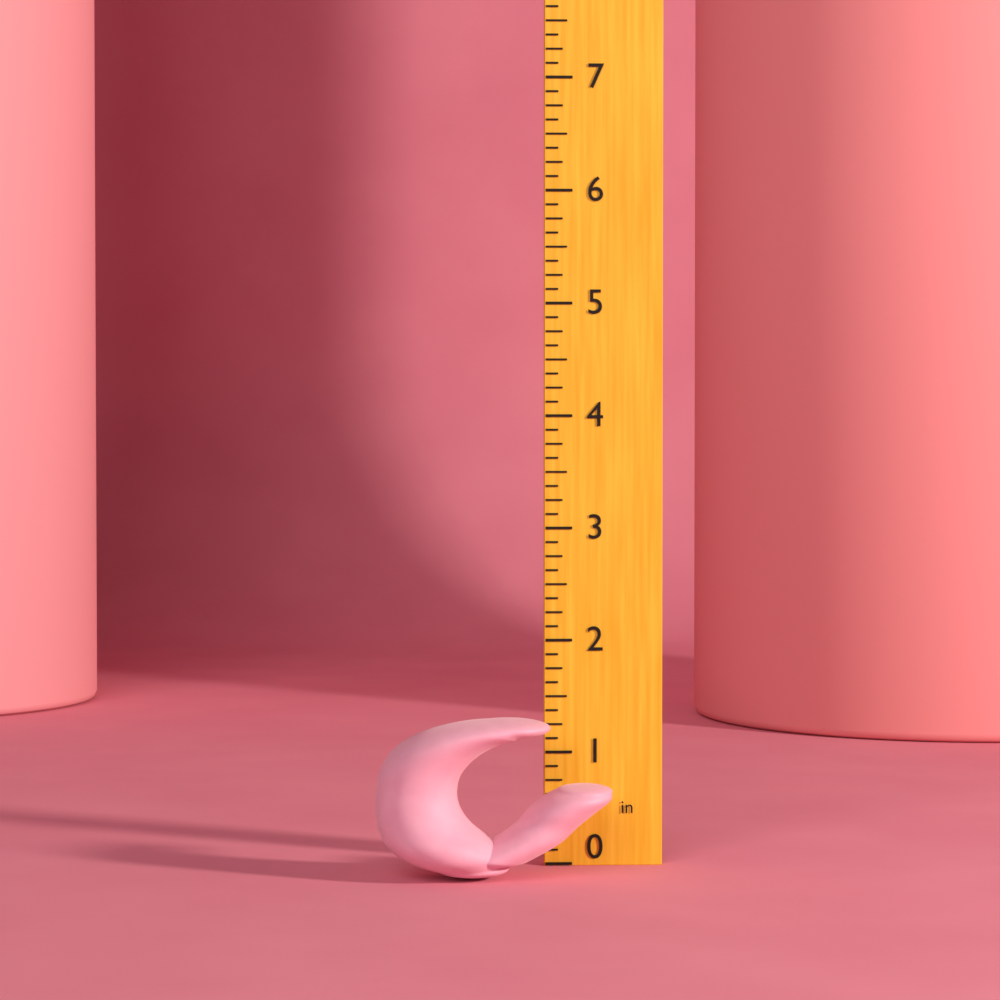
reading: 1.375 in
